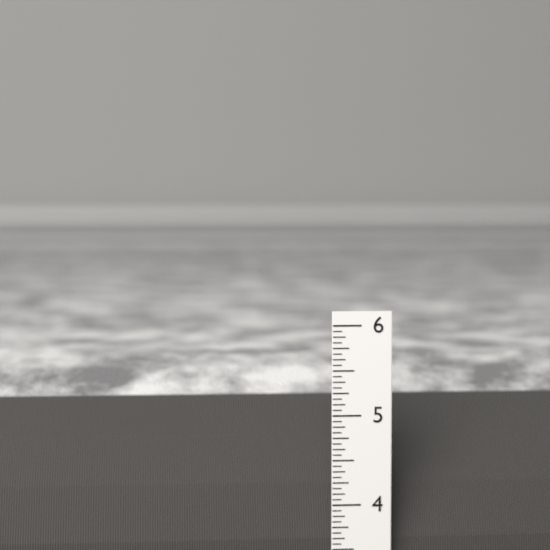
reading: 5.3750 in
